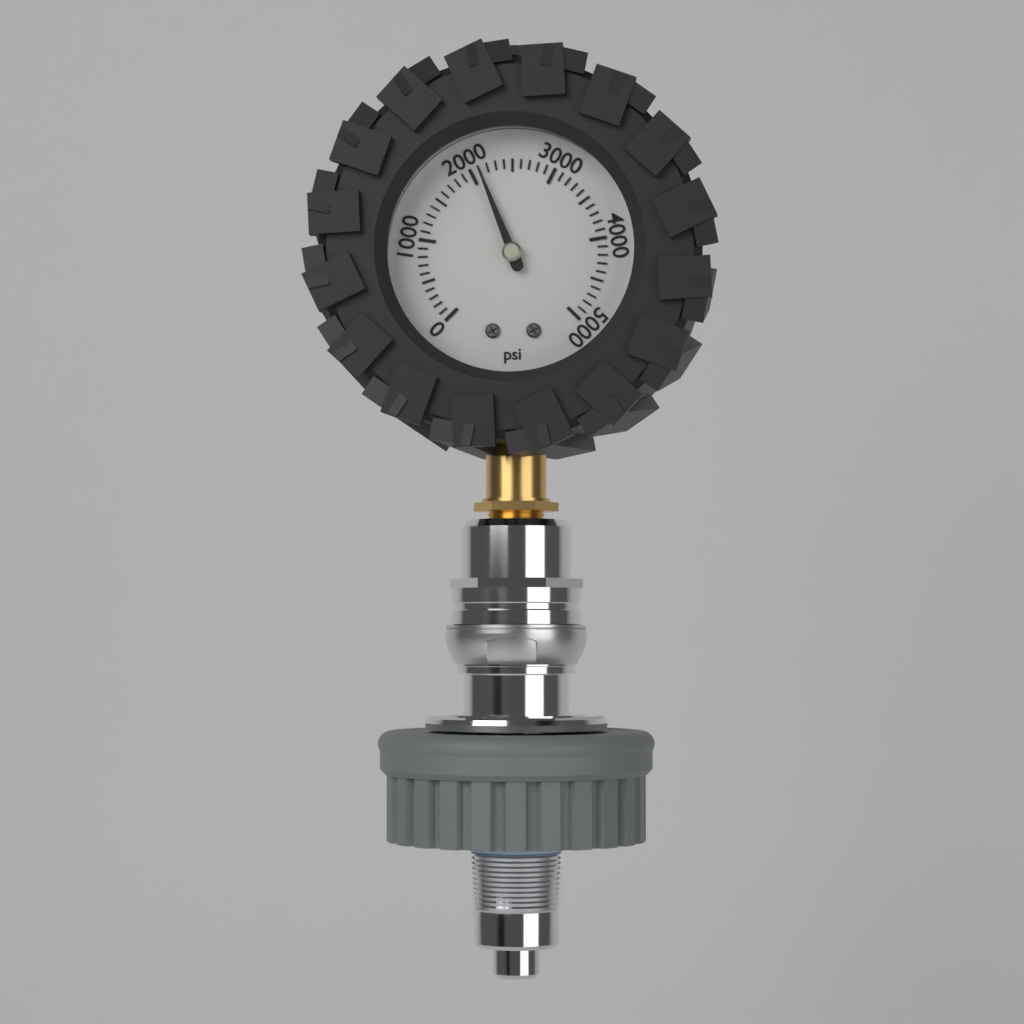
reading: 2100 psi
